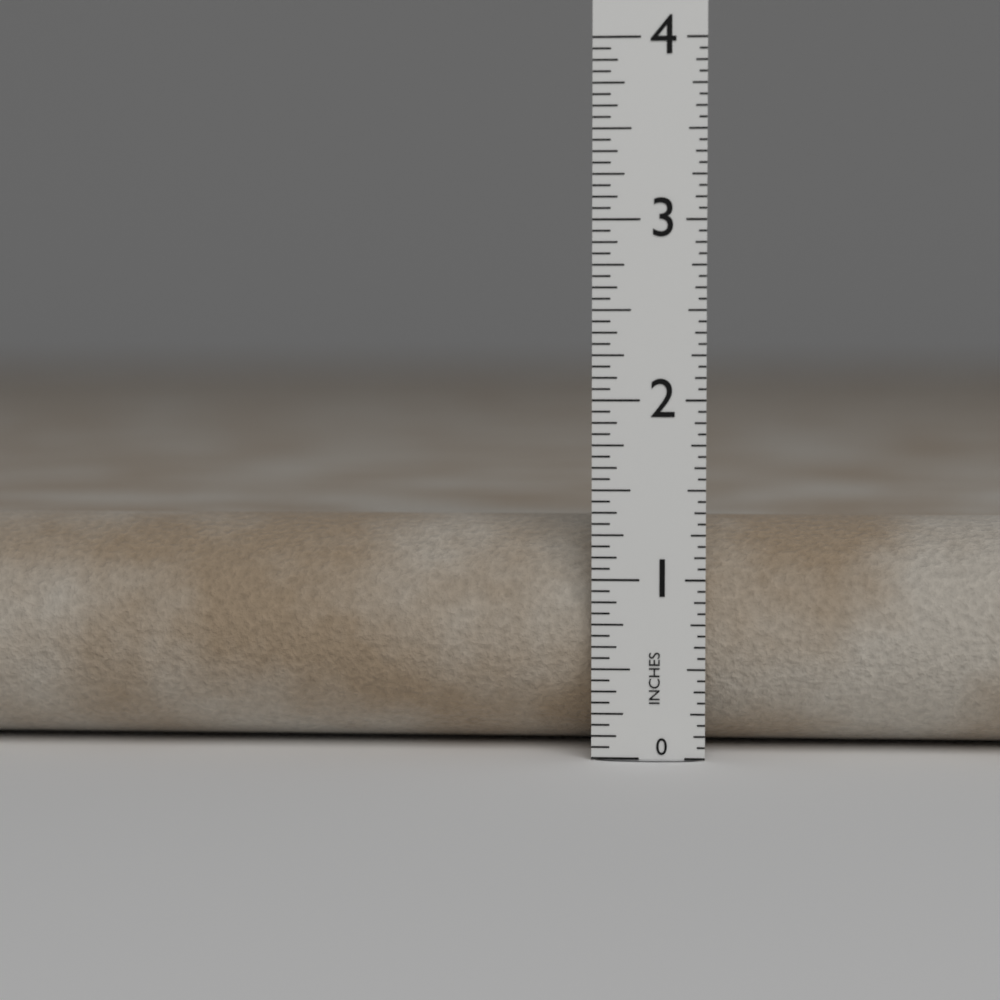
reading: 1.3125 in
